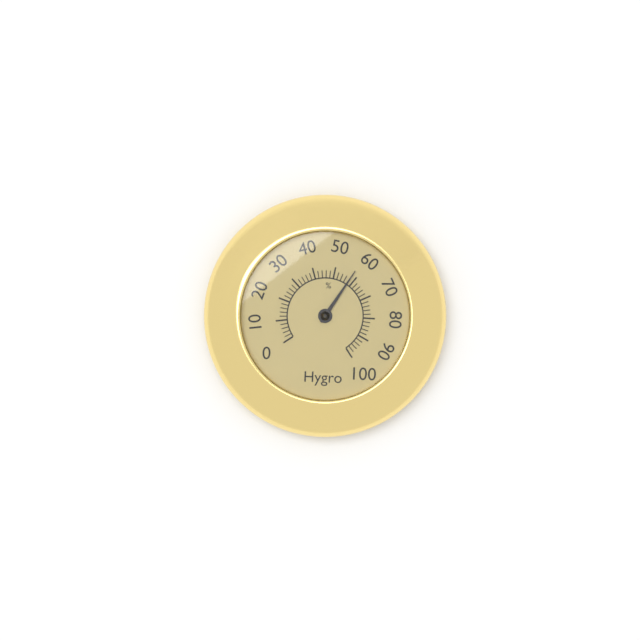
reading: 58 %
